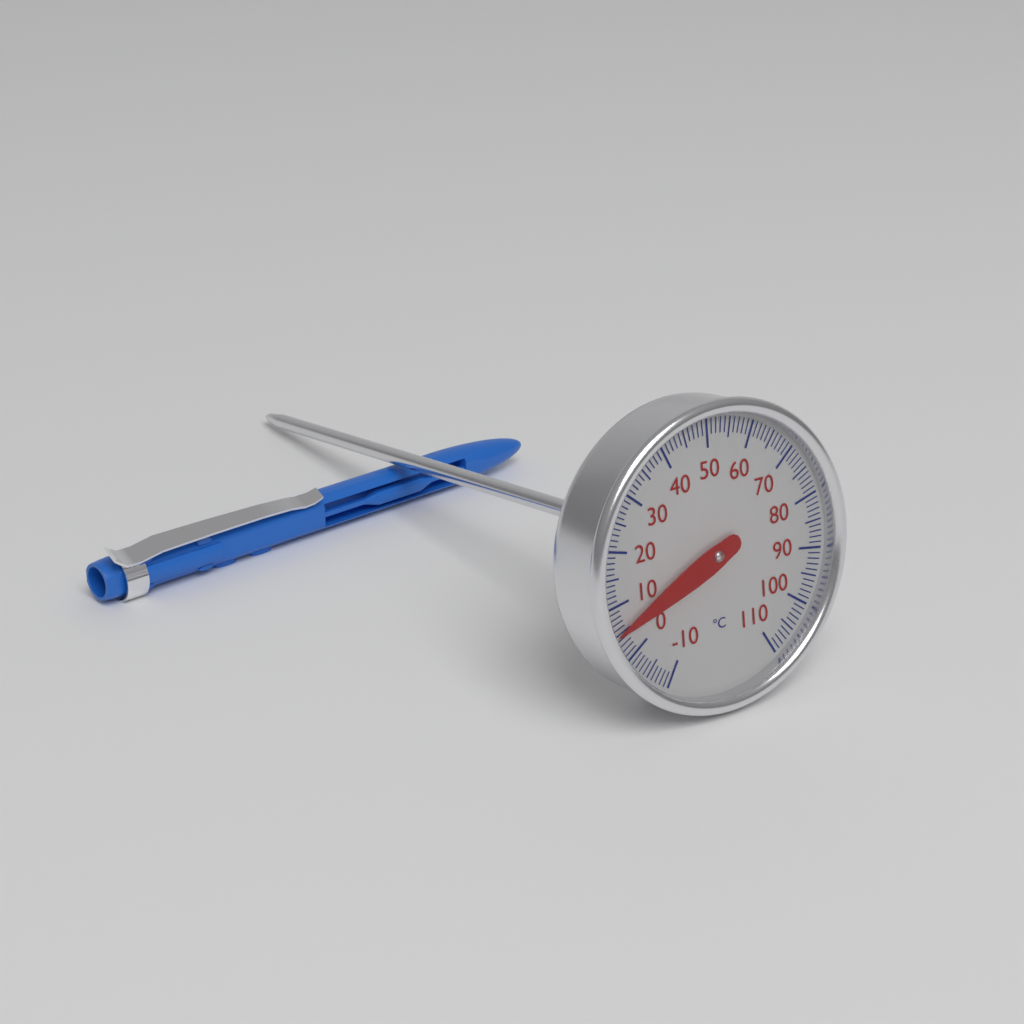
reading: 5 °C
